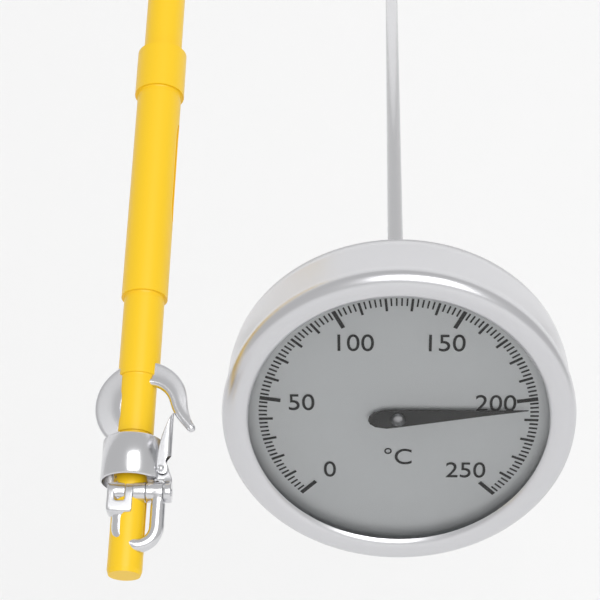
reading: 204 °C
